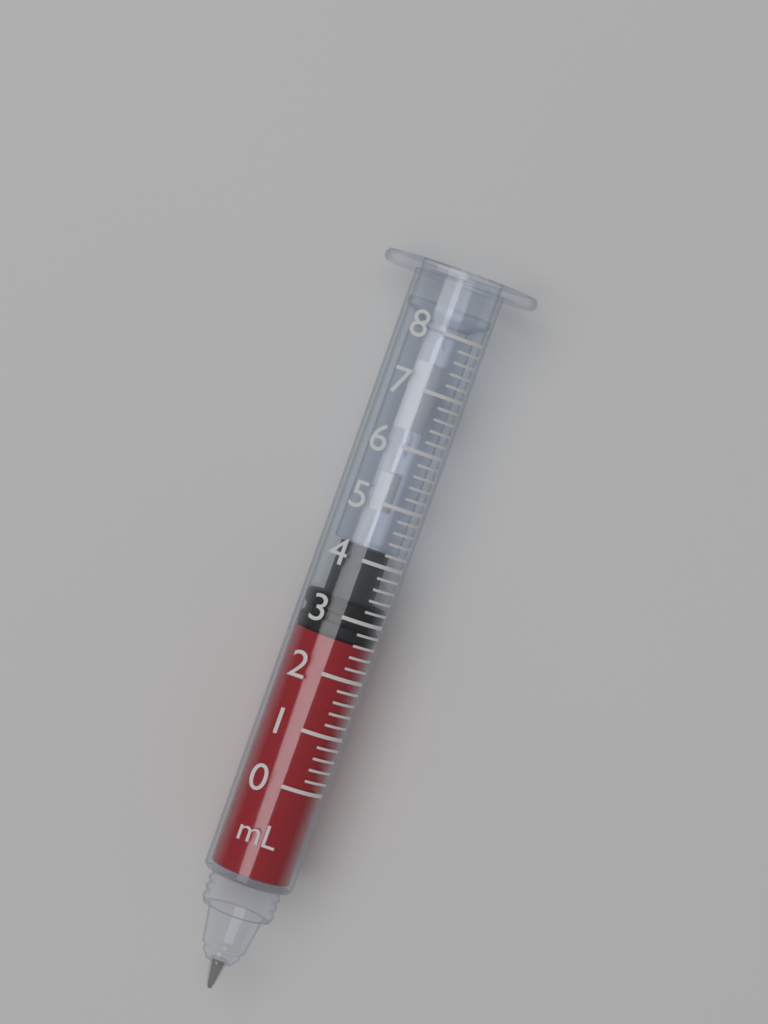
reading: 2.6 mL
